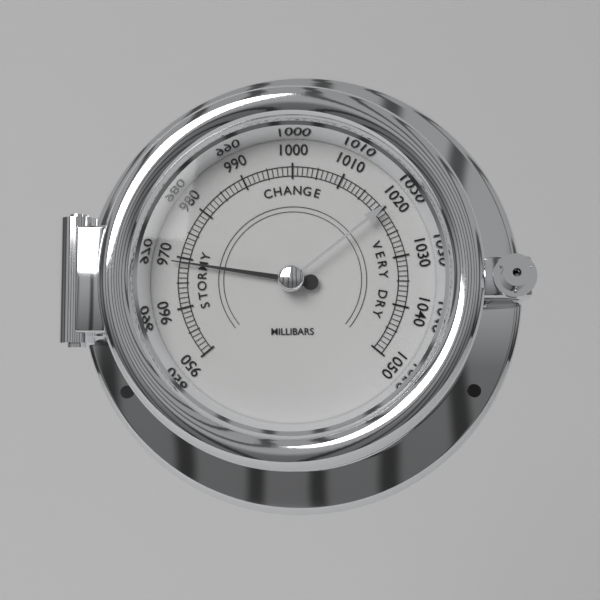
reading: 969 mbar
